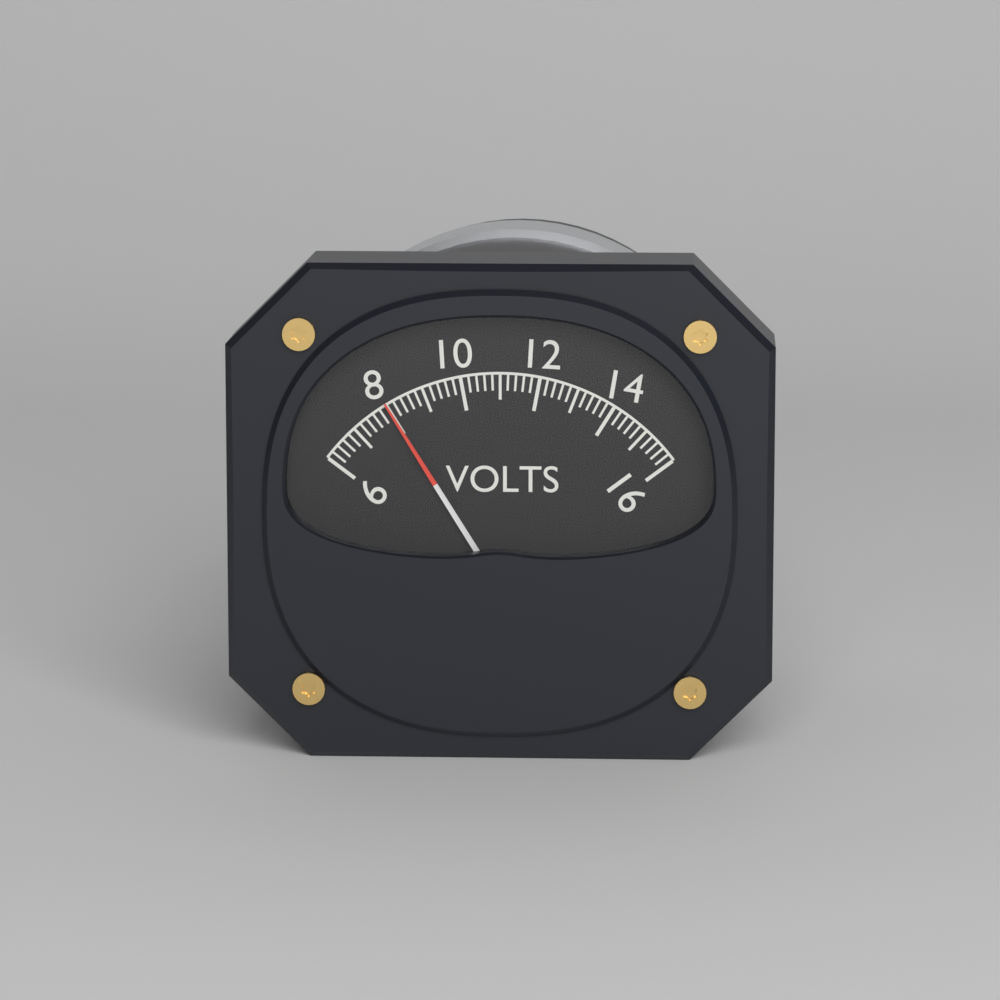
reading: 8.0 V
